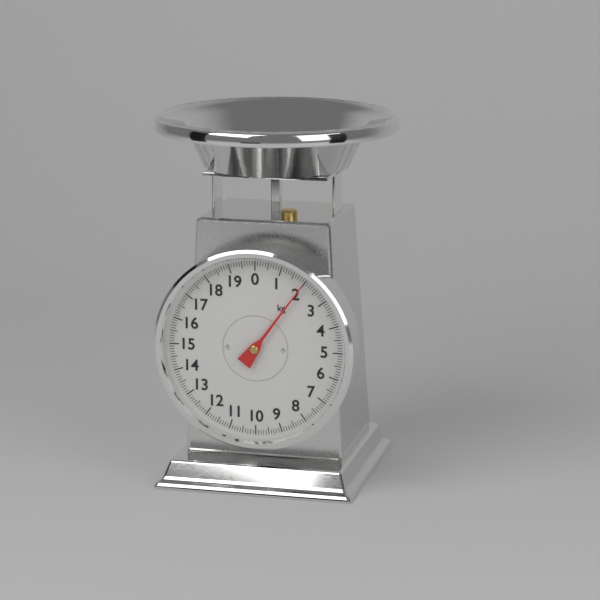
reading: 2.0 kg
